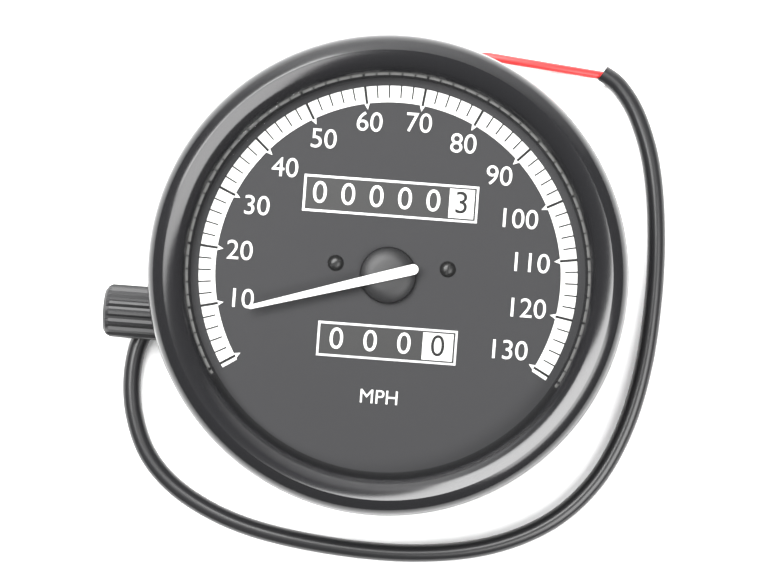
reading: 8 MPH
